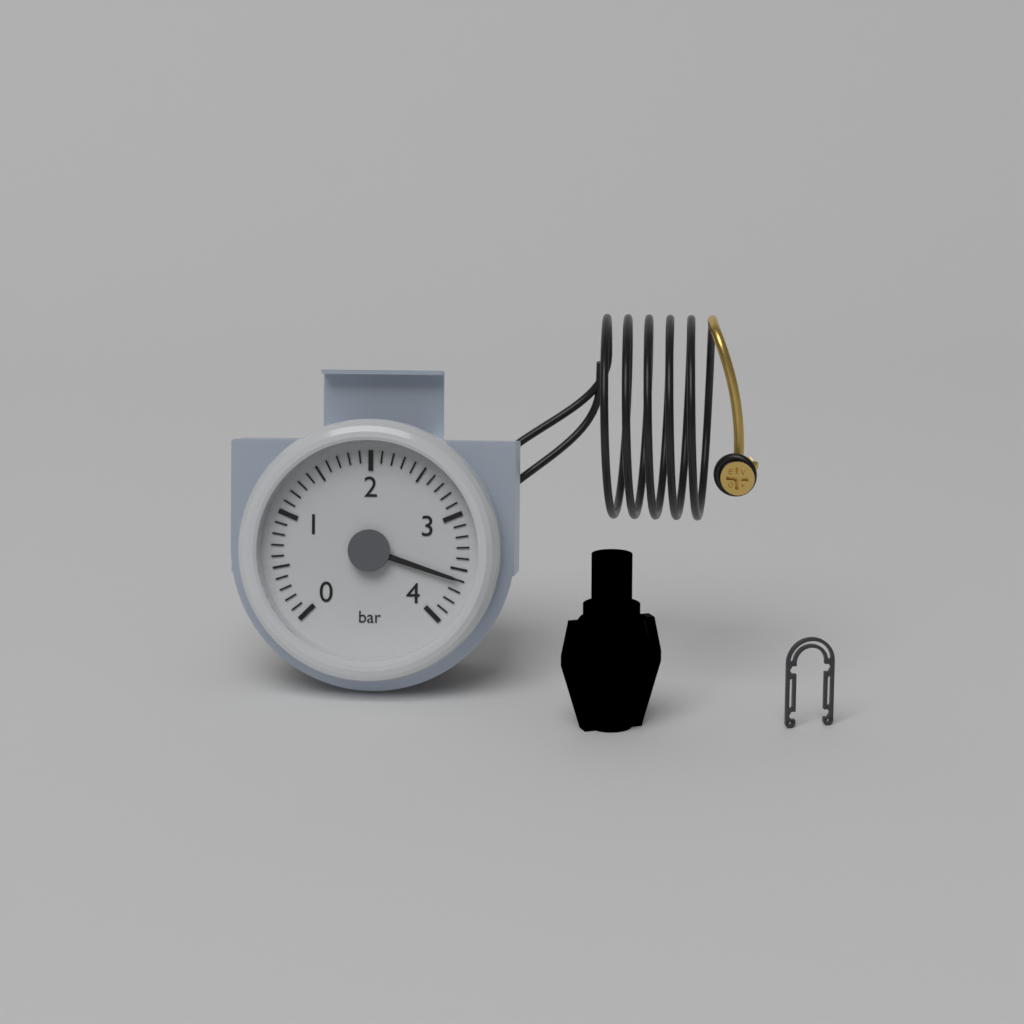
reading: 3.6 bar
